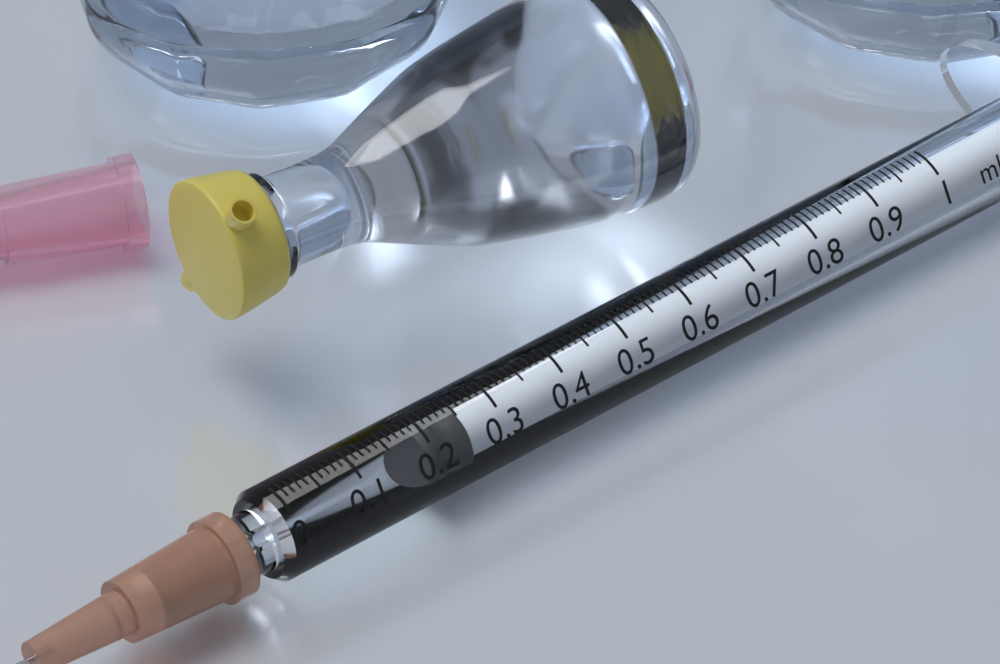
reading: 0.20 ml
